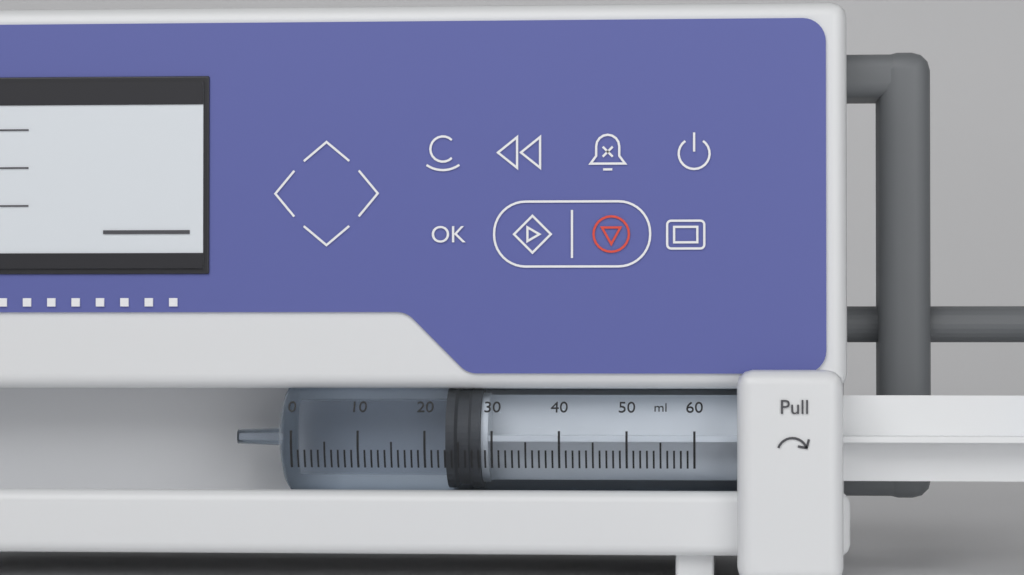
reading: 23 ml
